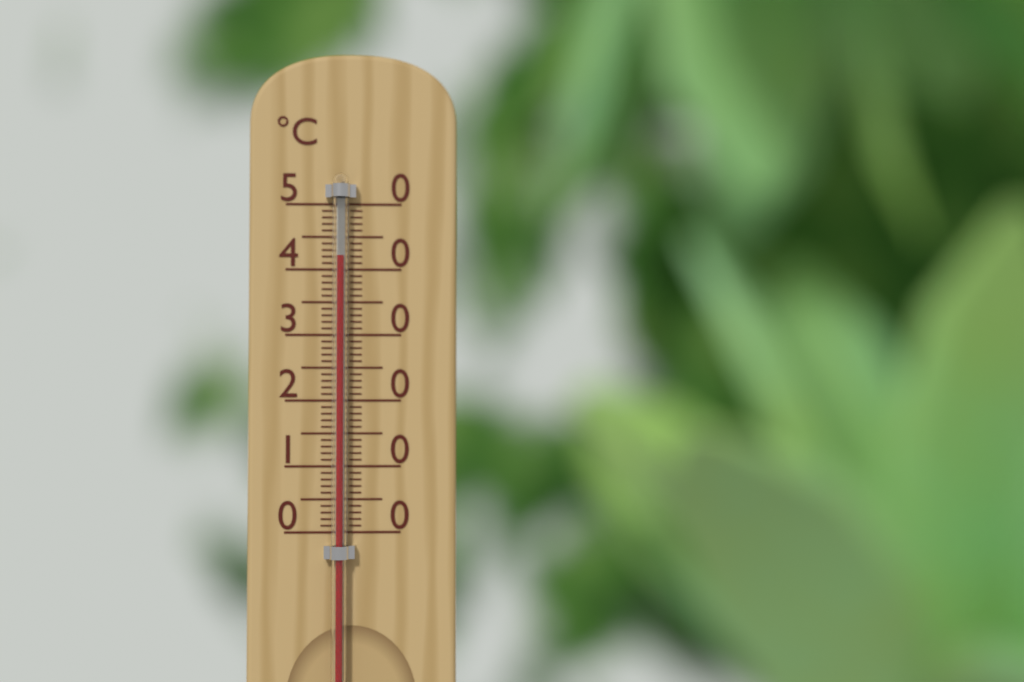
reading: 42 °C
